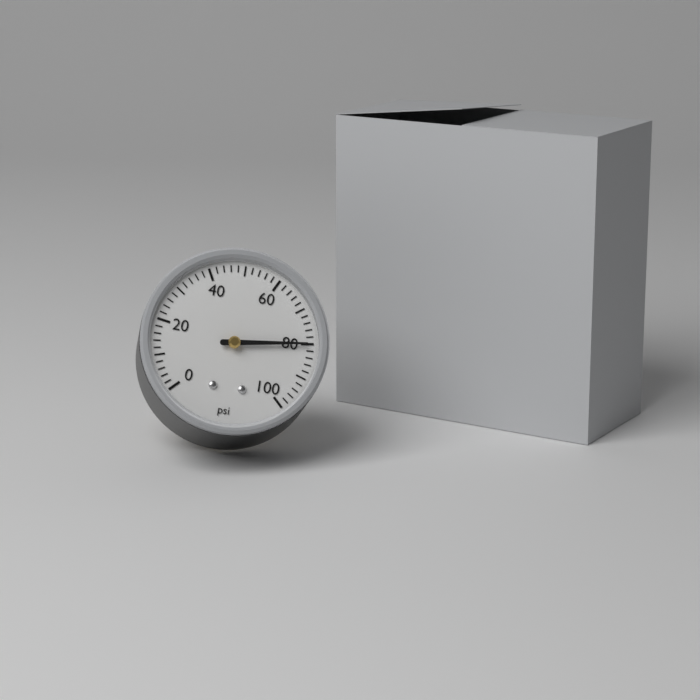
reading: 80 psi
